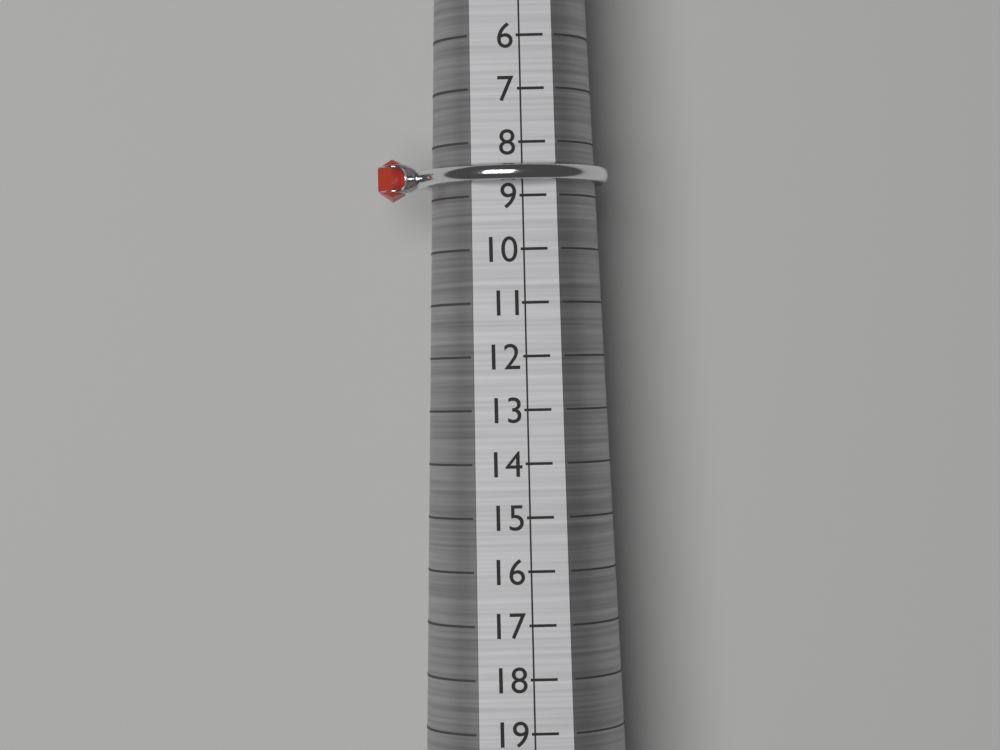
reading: 9 (no unit)
